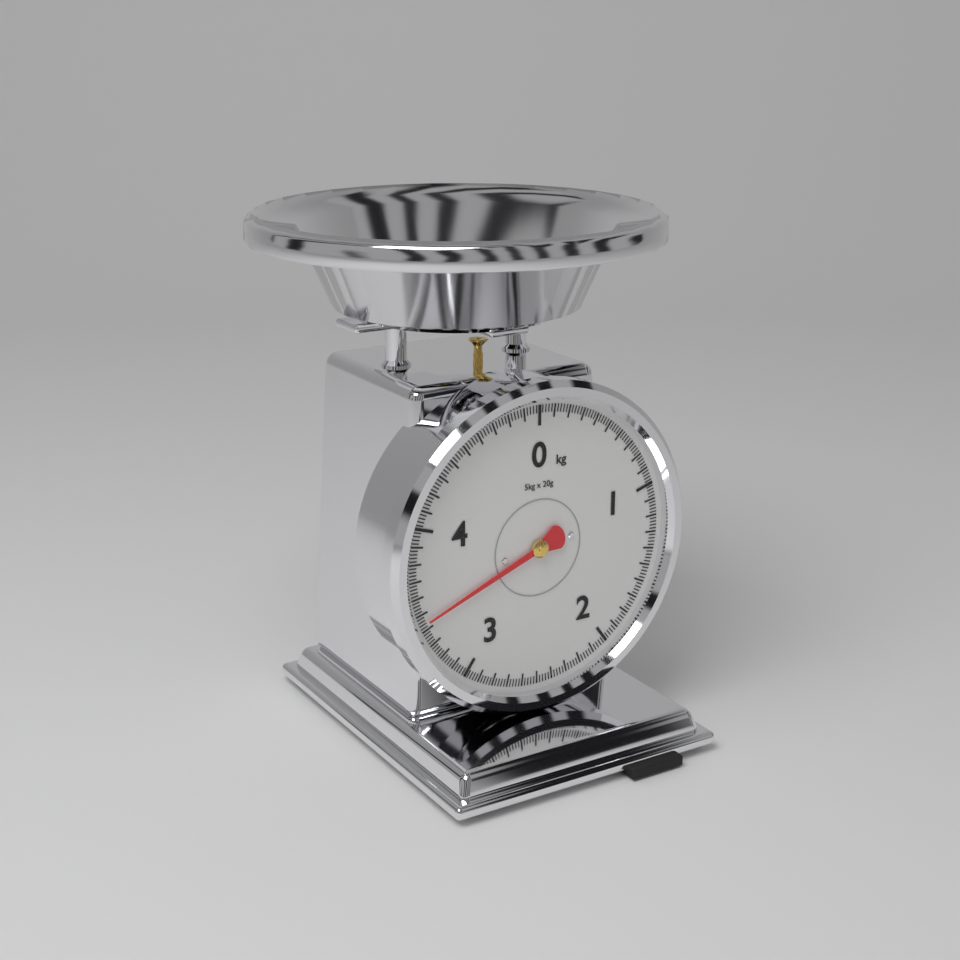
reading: 3.44 kg
